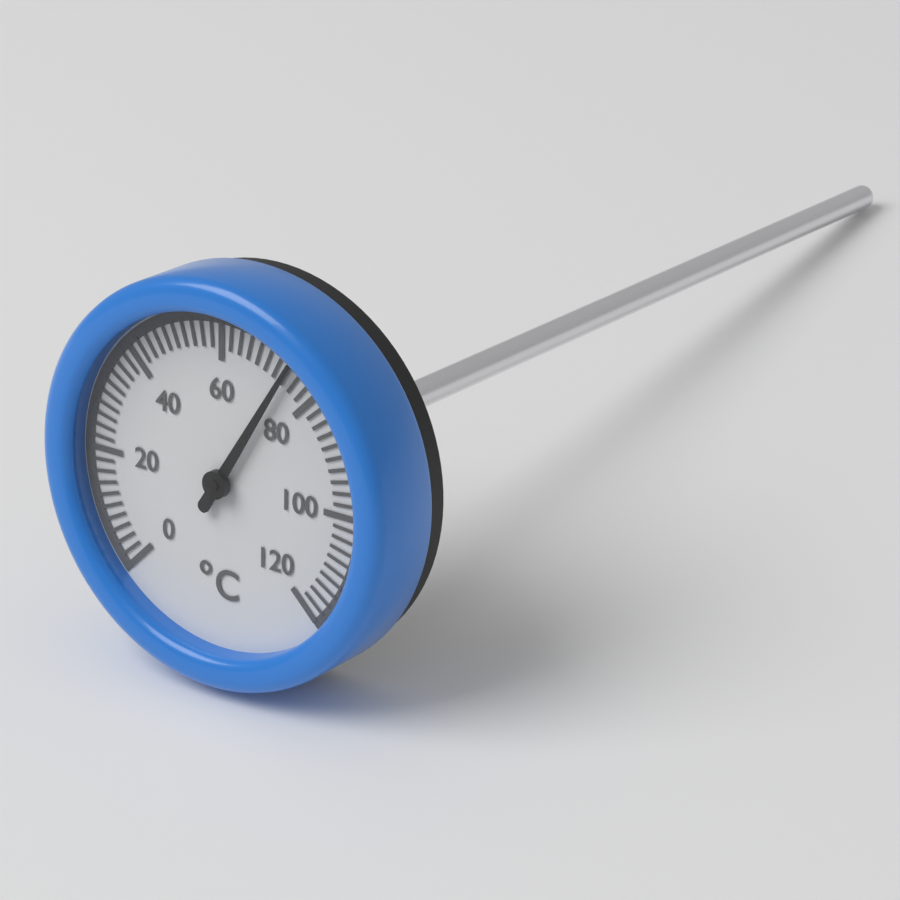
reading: 74 °C
